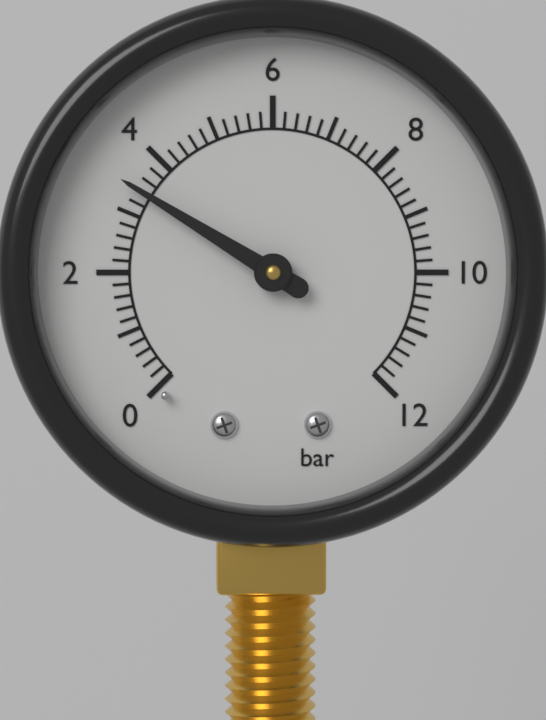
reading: 3.4 bar
